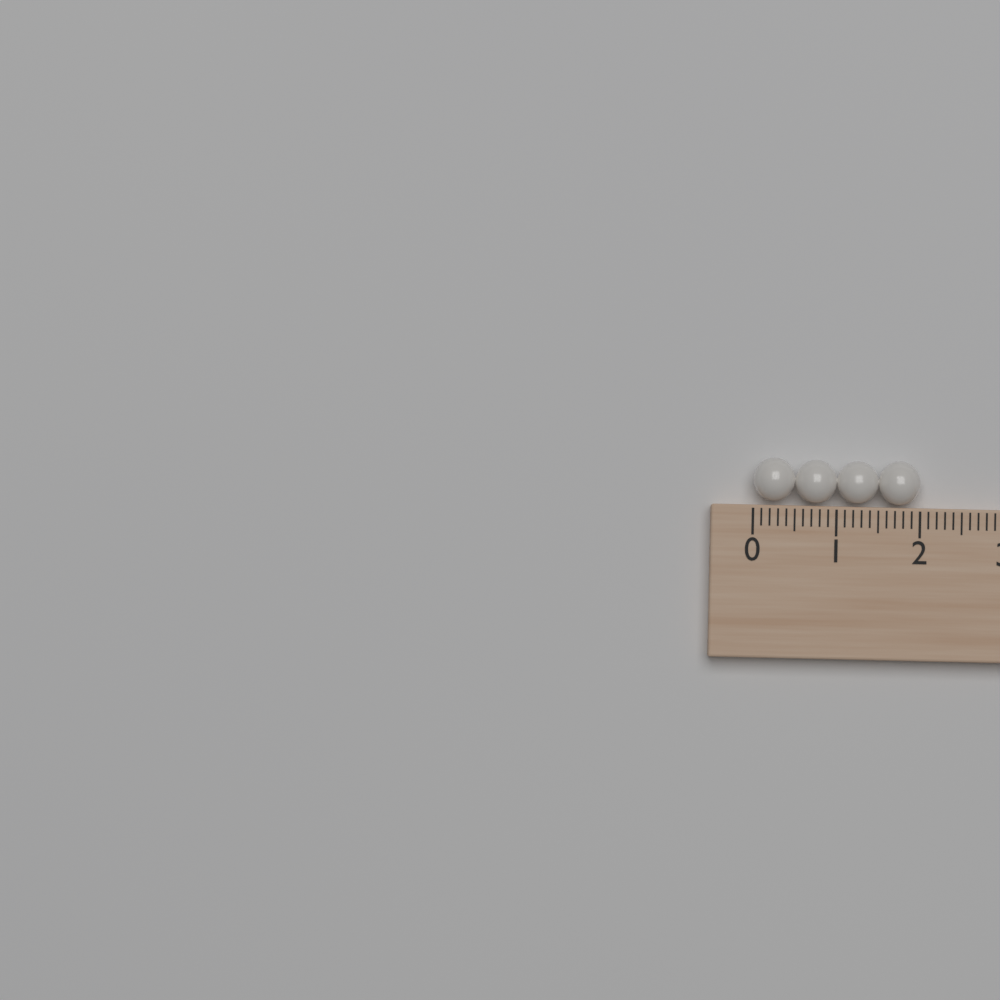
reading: 2.0 (no unit)
